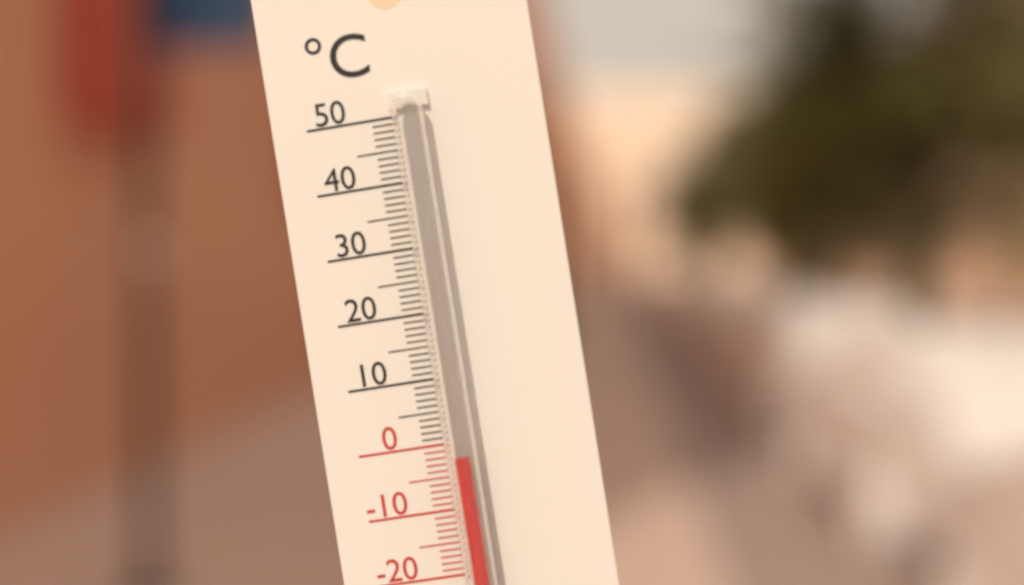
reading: -2 °C
